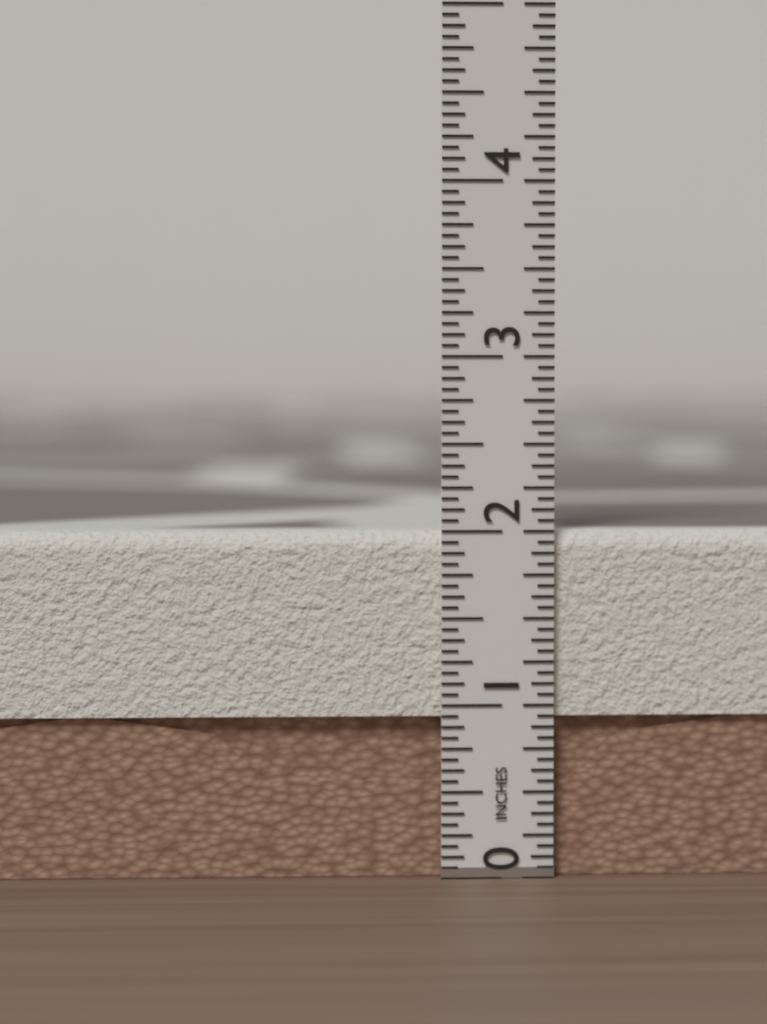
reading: 2.0000 in
